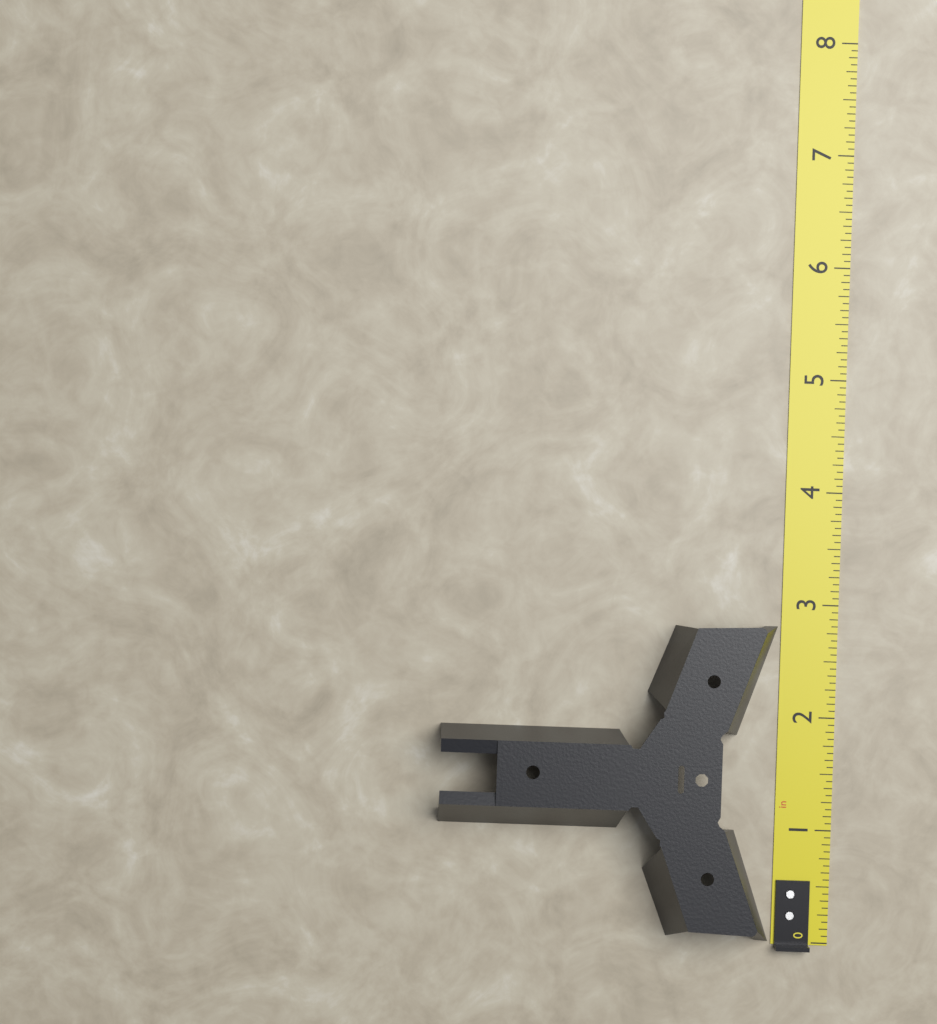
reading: 2.8125 in
